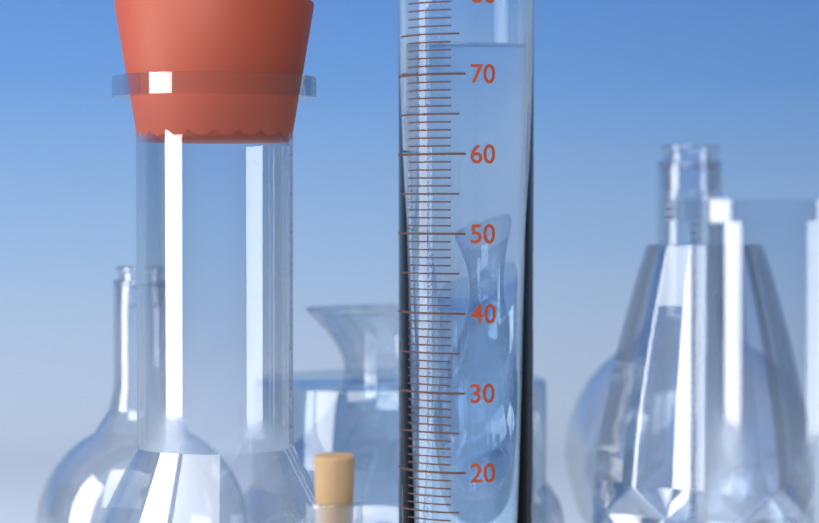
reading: 74 ml
